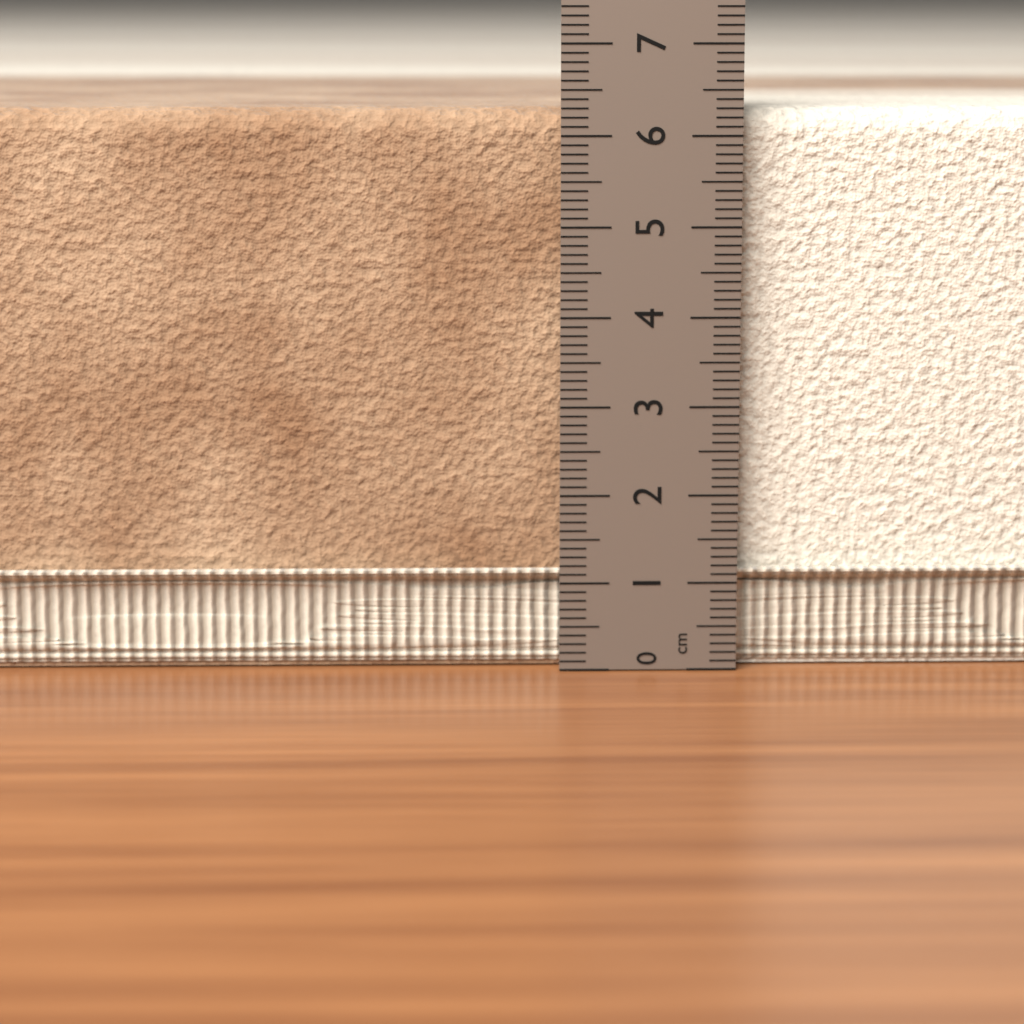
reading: 6.3 cm
